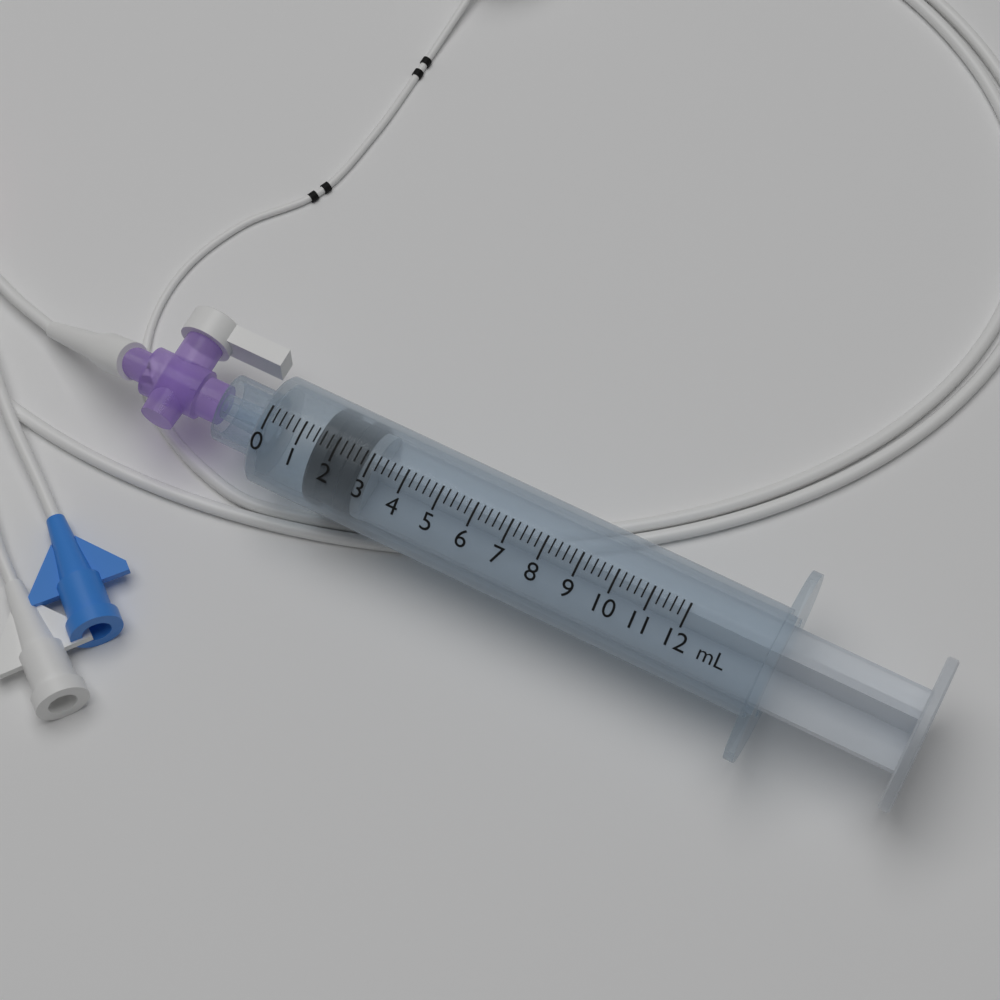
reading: 1.4 mL
